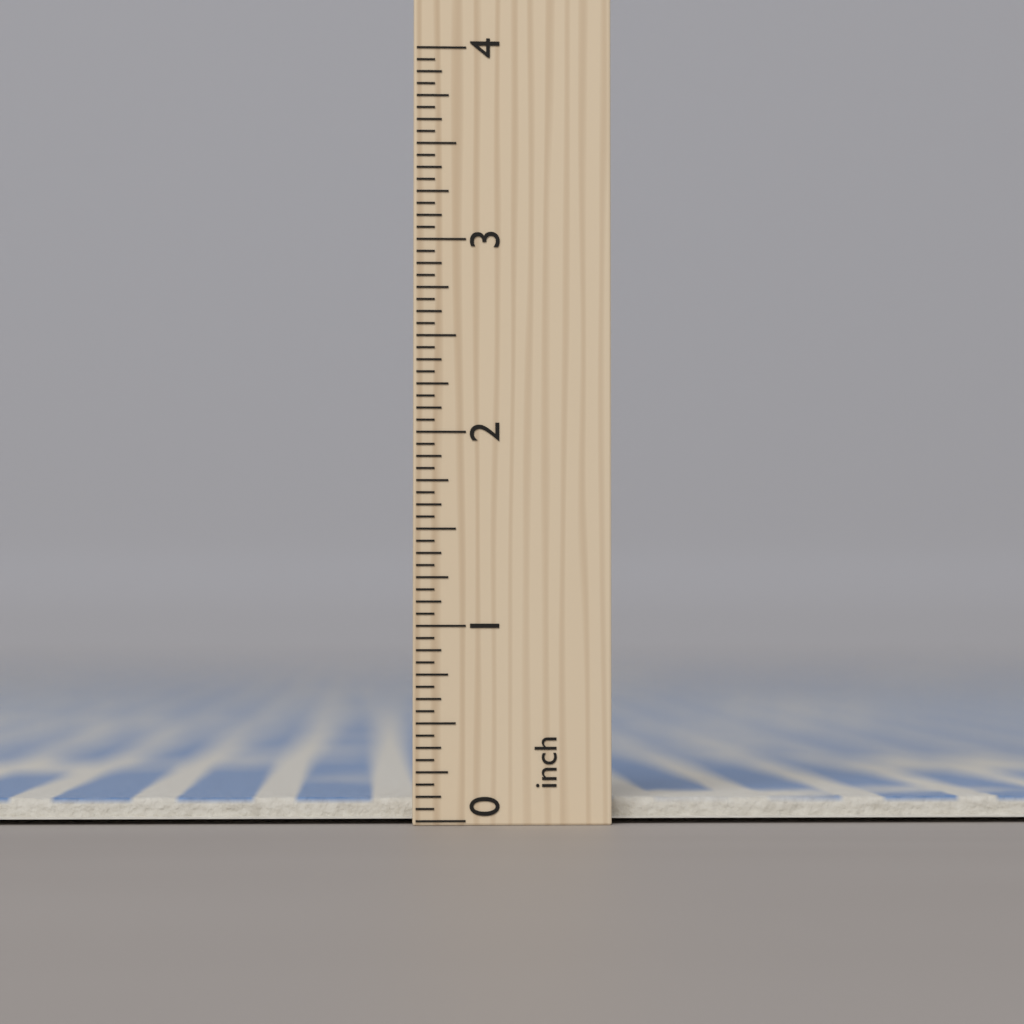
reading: 0.1250 inch
